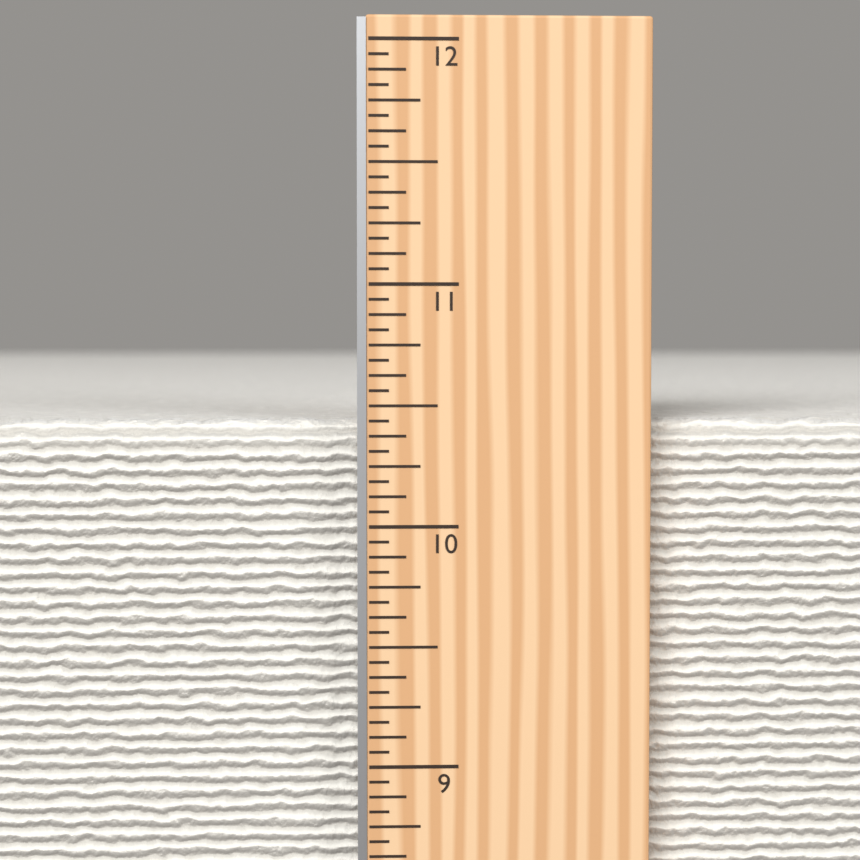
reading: 10.4375 in
